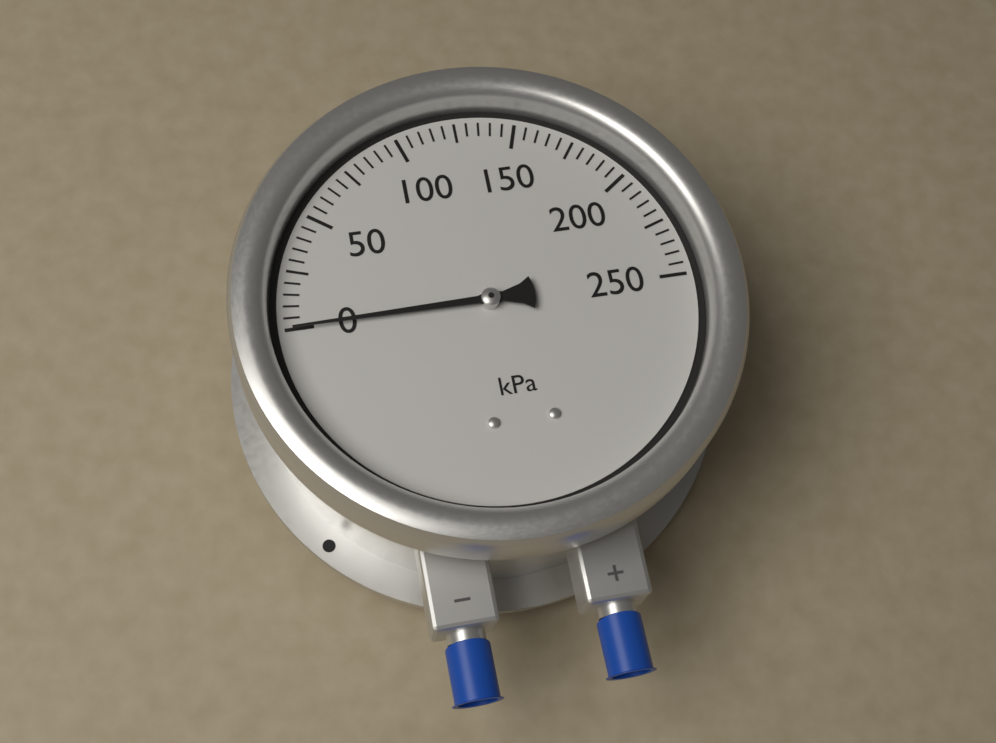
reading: 0 kPa
